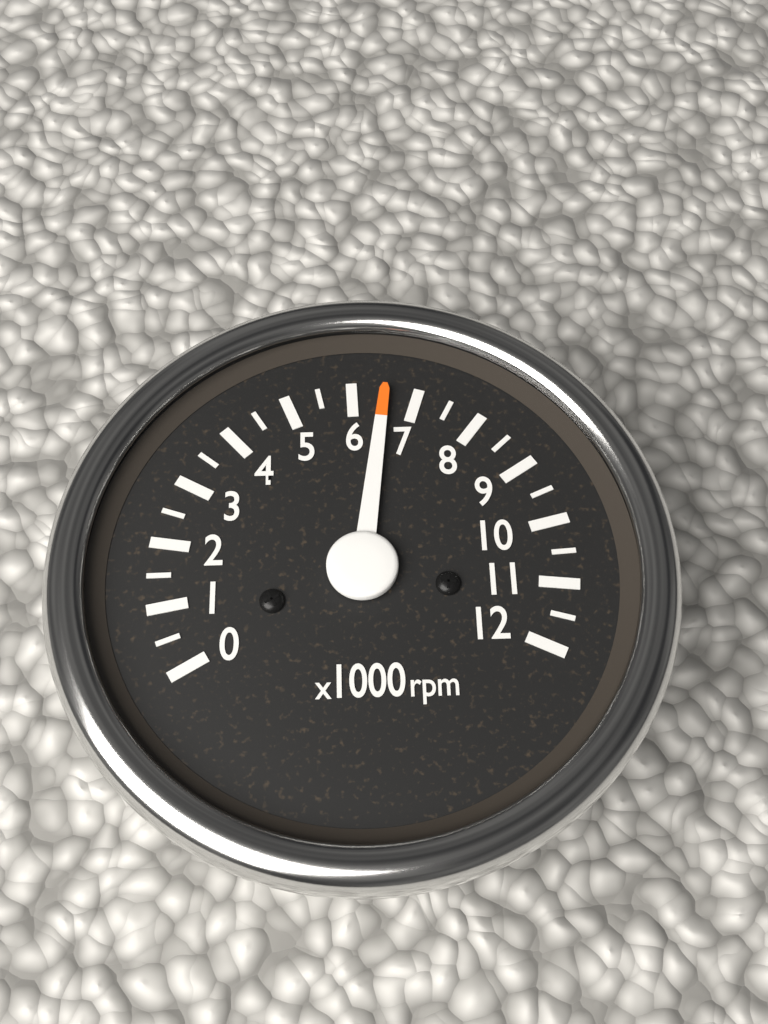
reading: 6500 rpm
